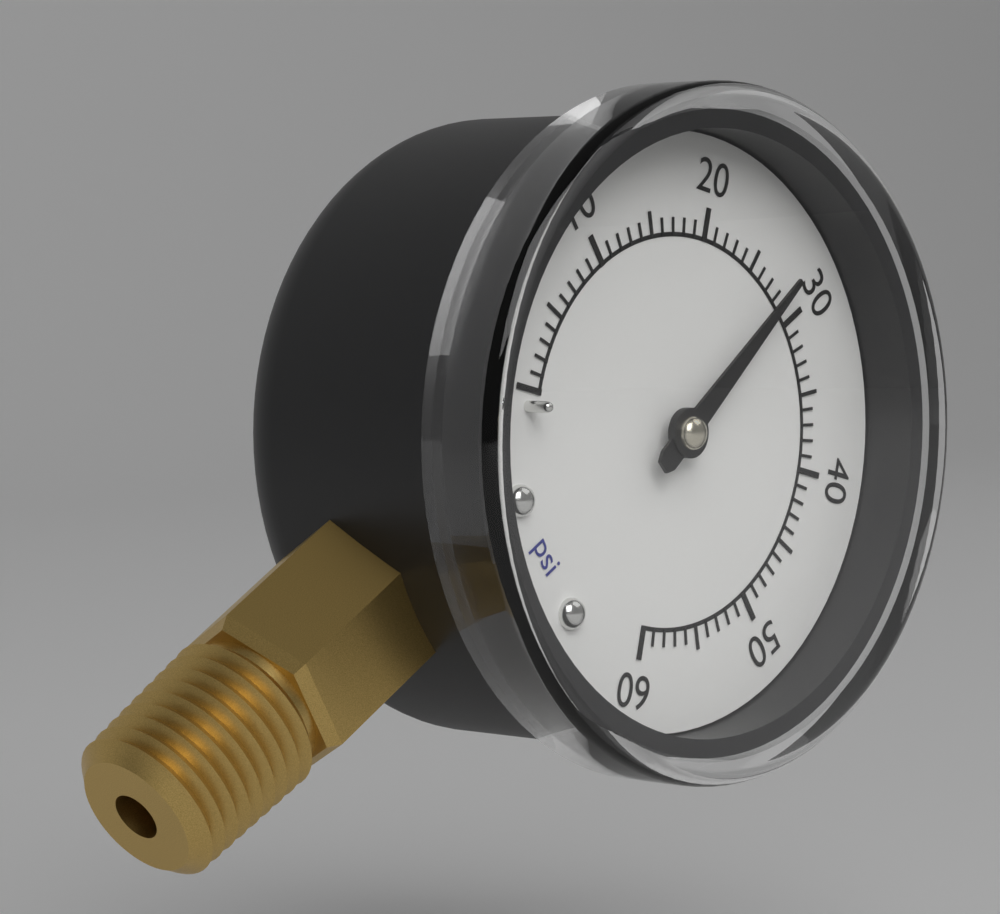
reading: 28 psi
